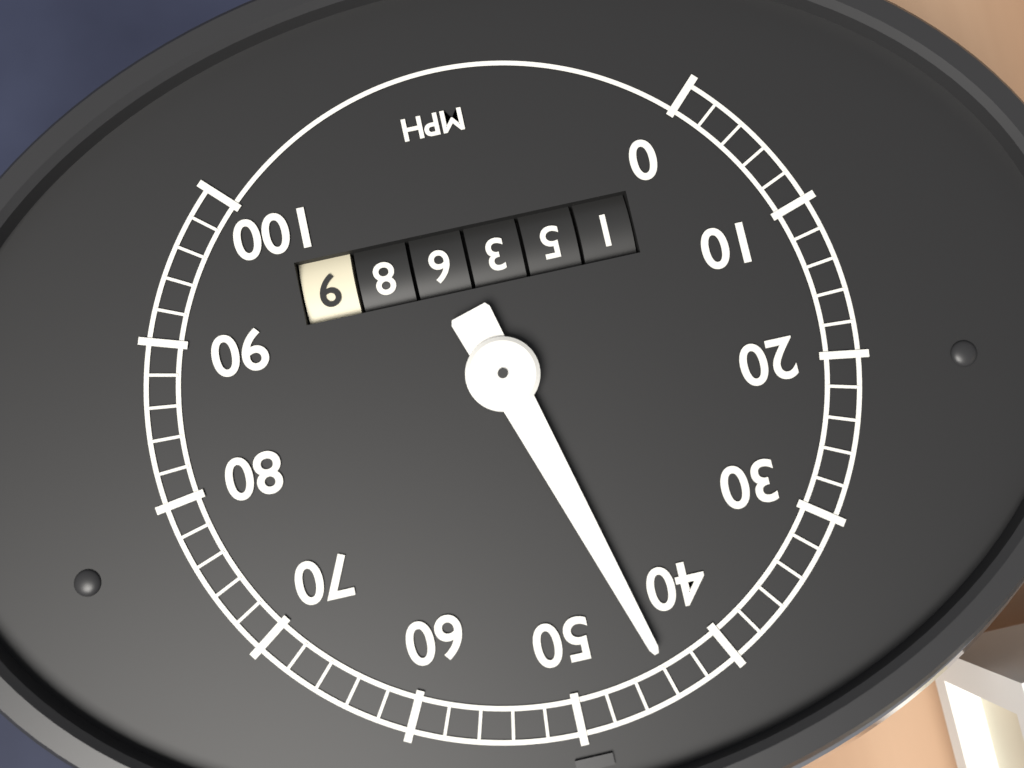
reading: 44 mph
